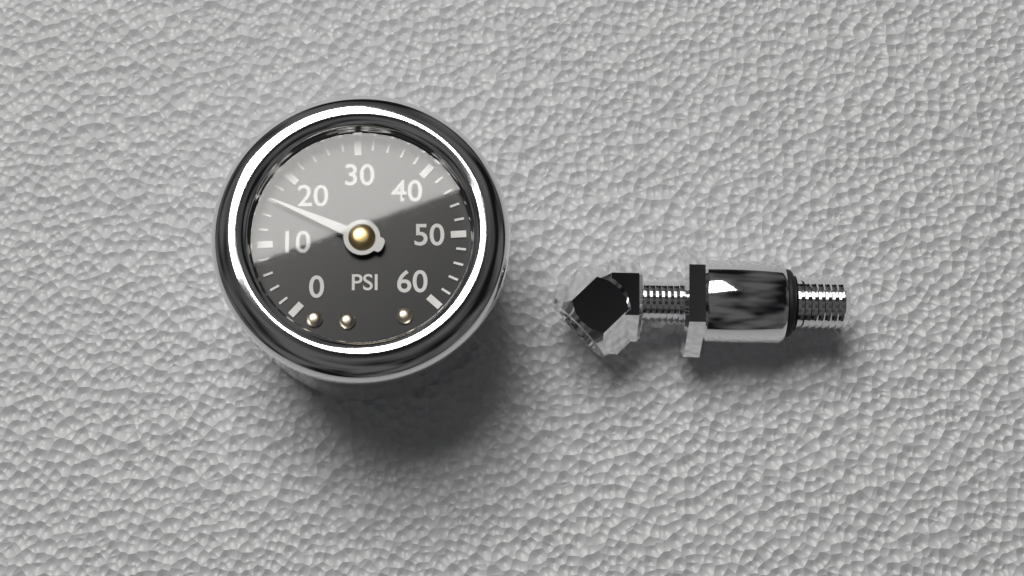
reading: 16 psi
